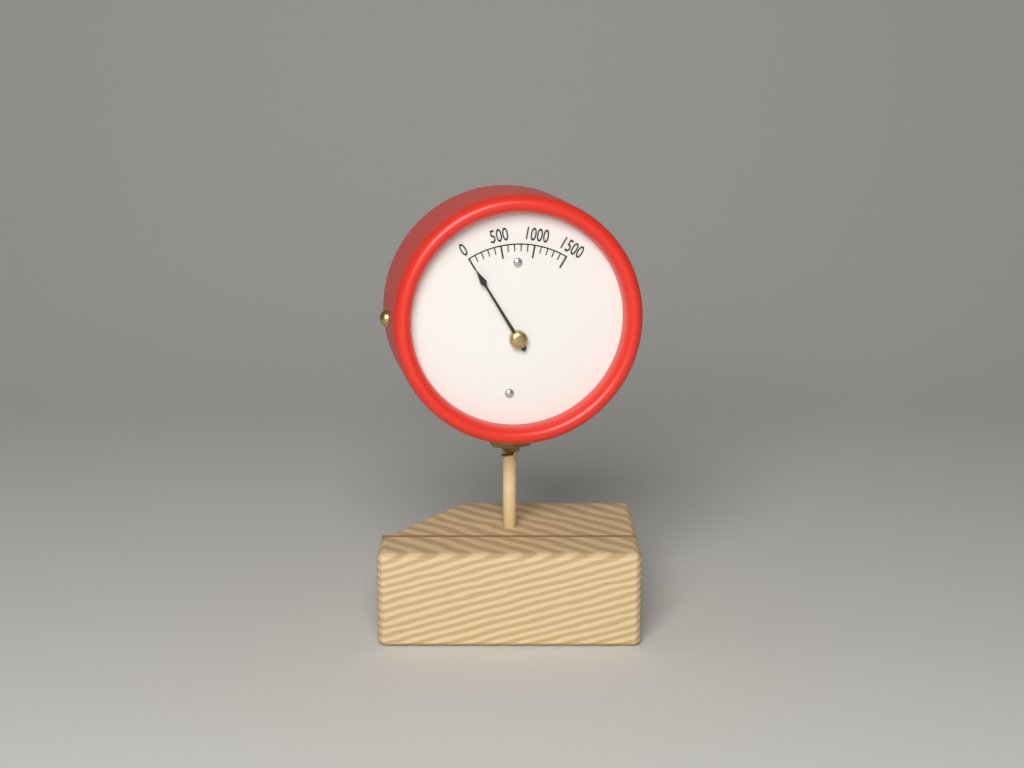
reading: 0 (no unit)
